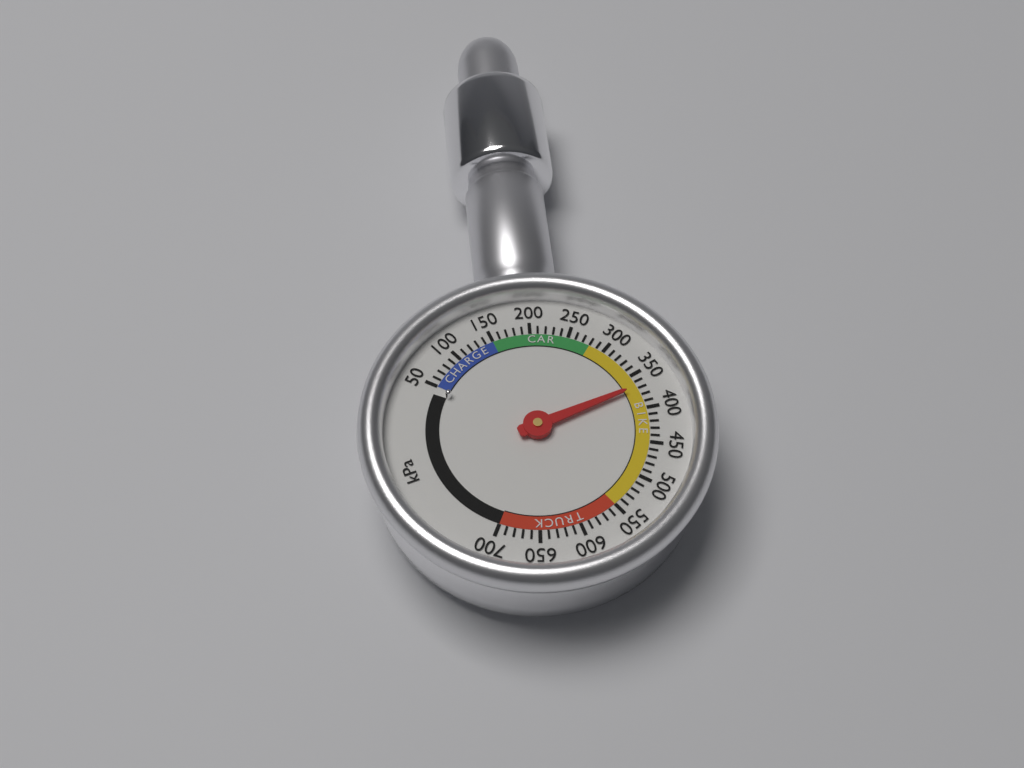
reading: 370 kPa
